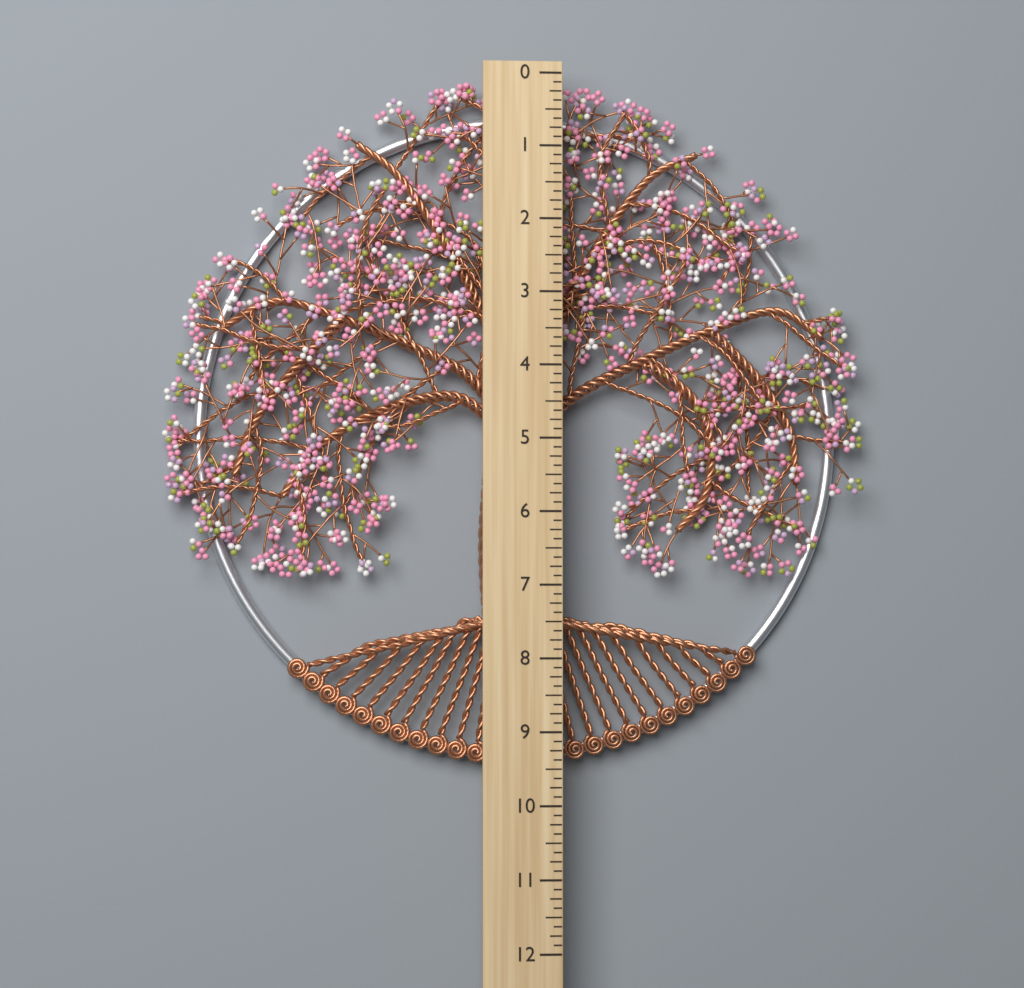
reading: 9.500 (no unit)
